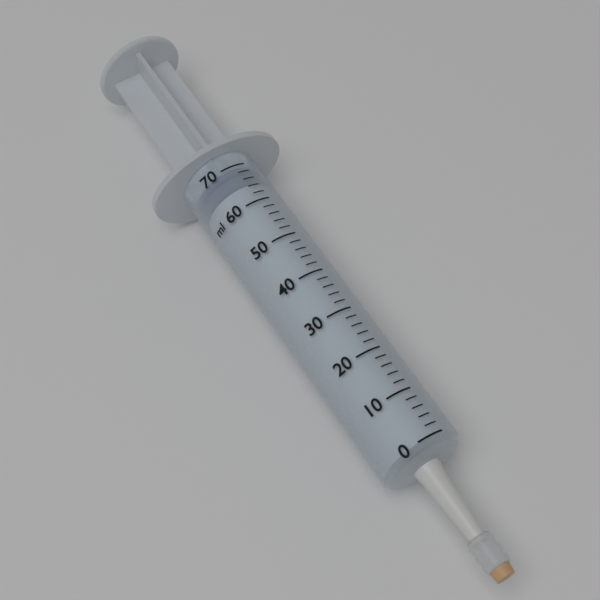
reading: 65 ml
